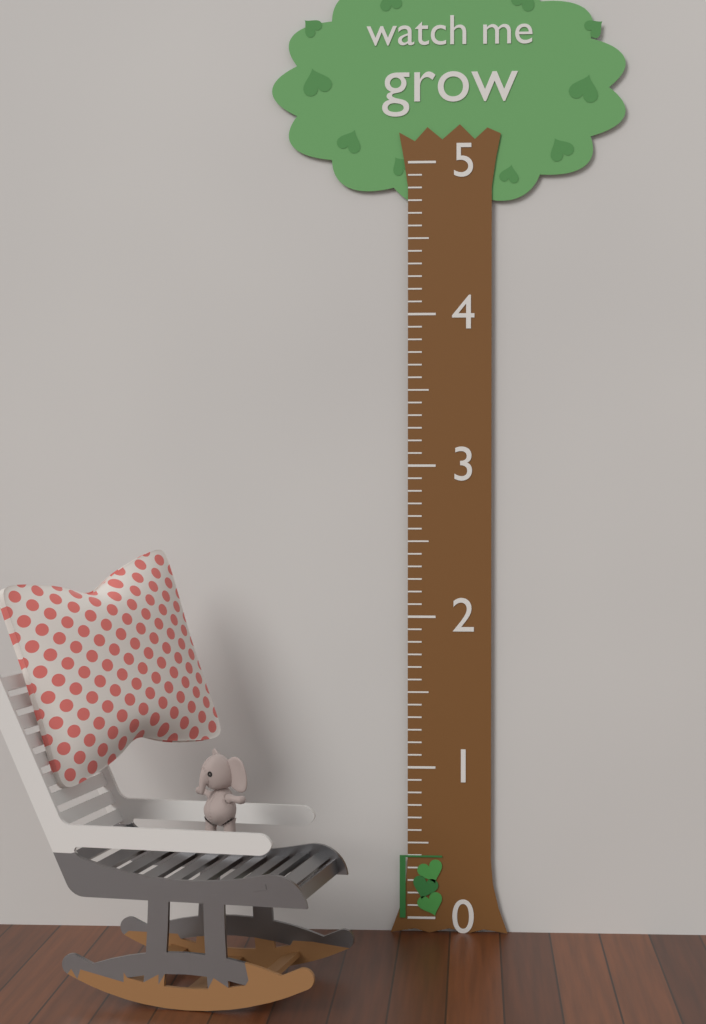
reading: 0.416667 (no unit)
